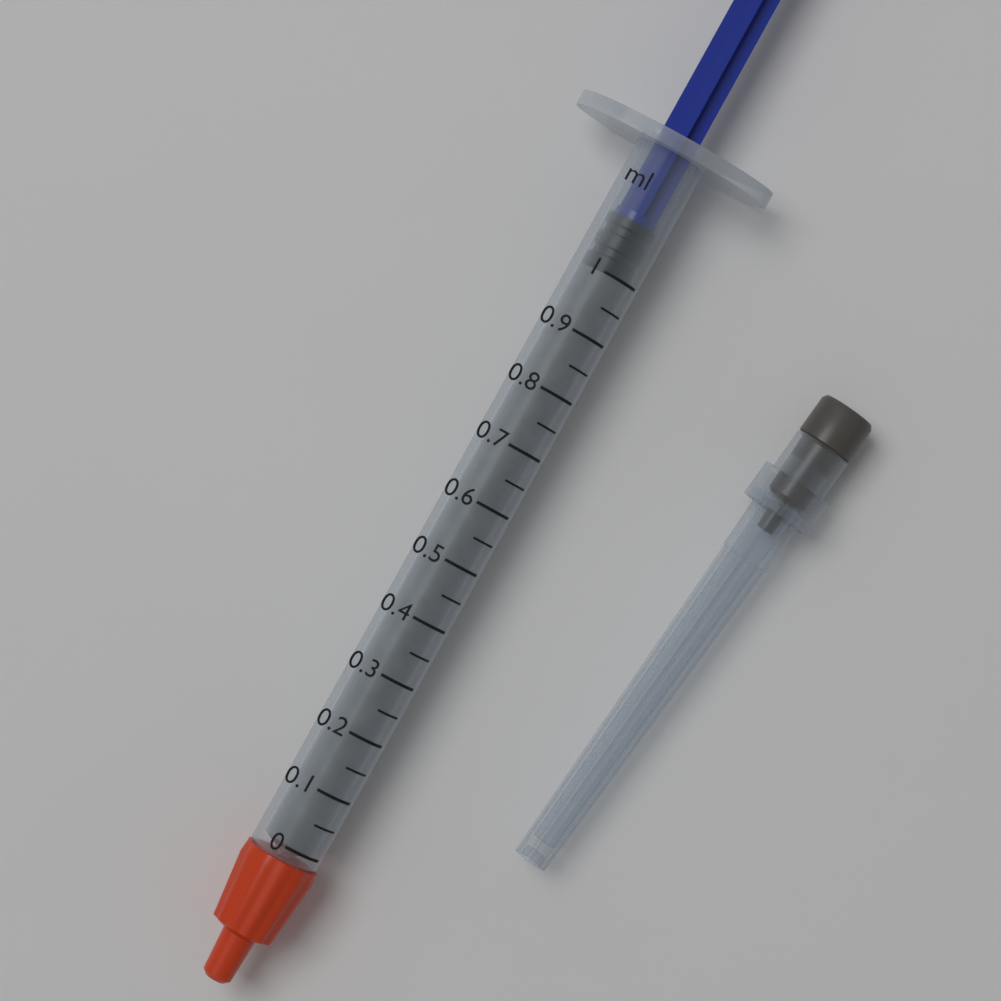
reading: 1.00 ml
